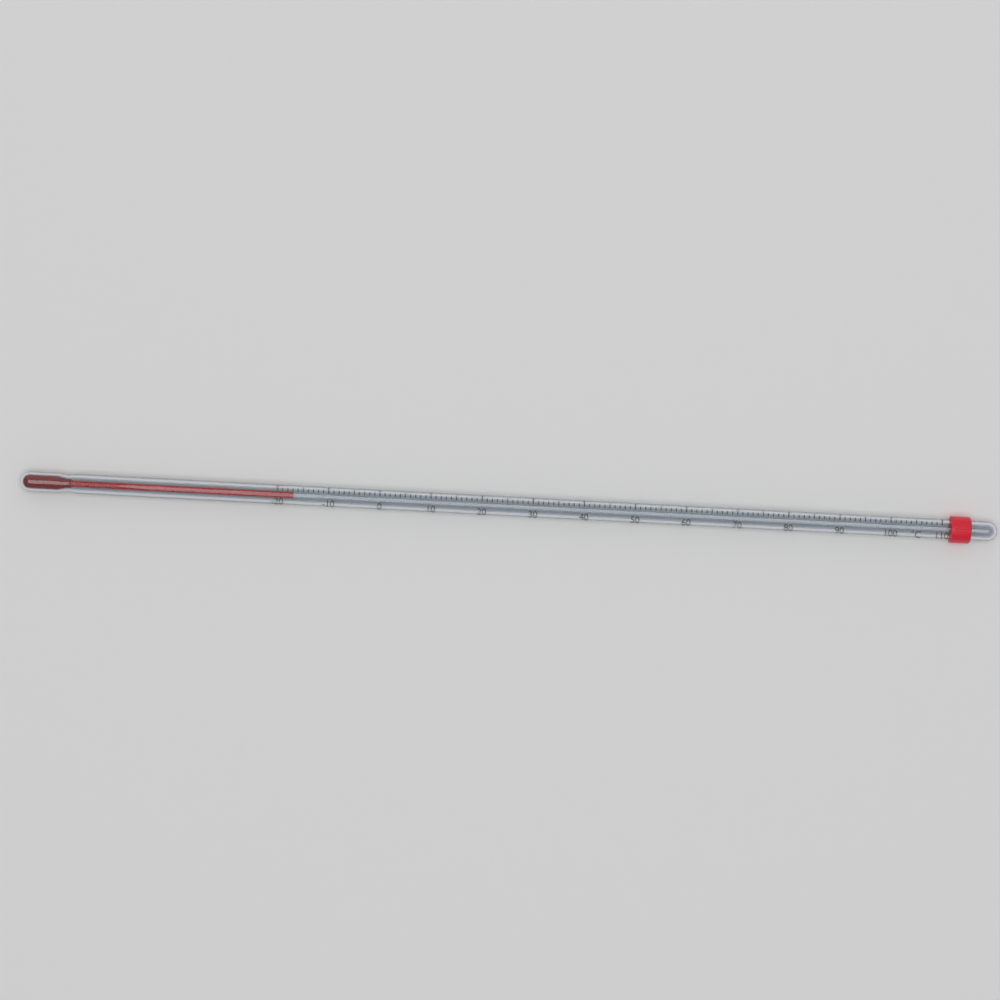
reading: -17 °C
